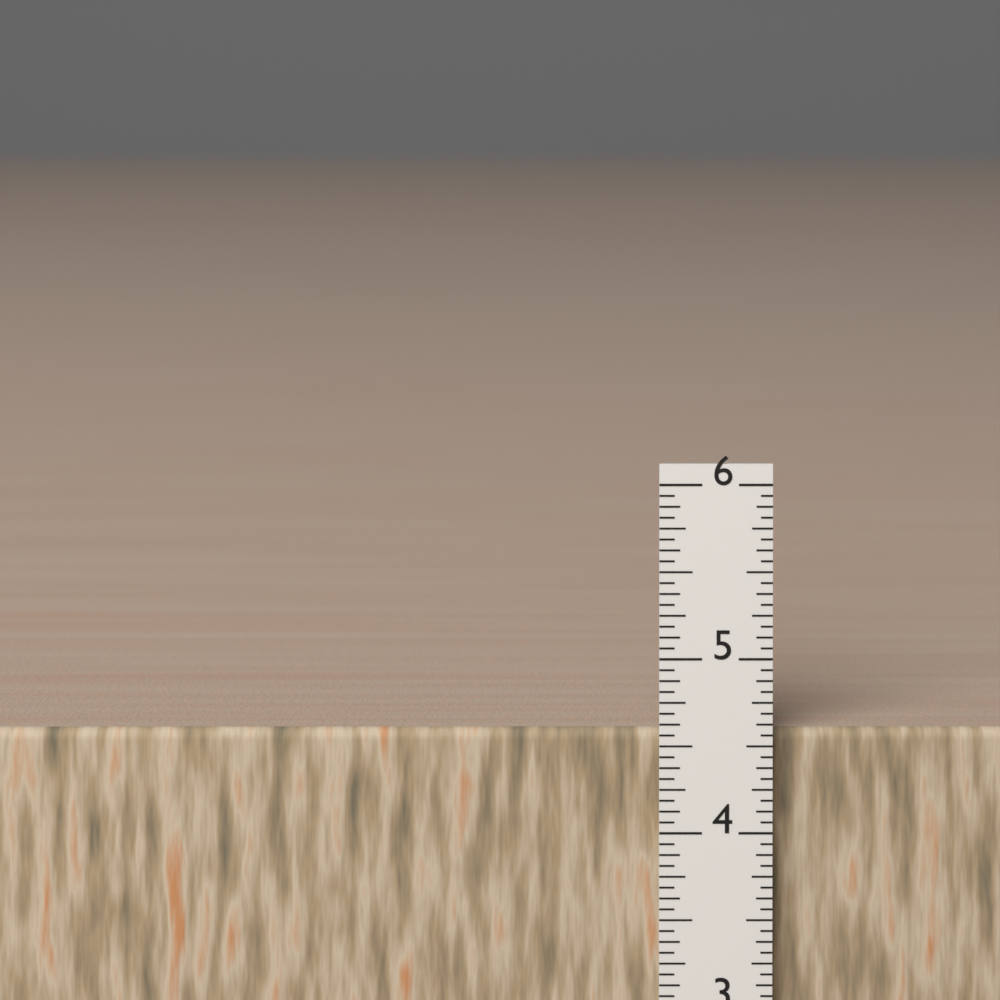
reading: 4.5625 in
